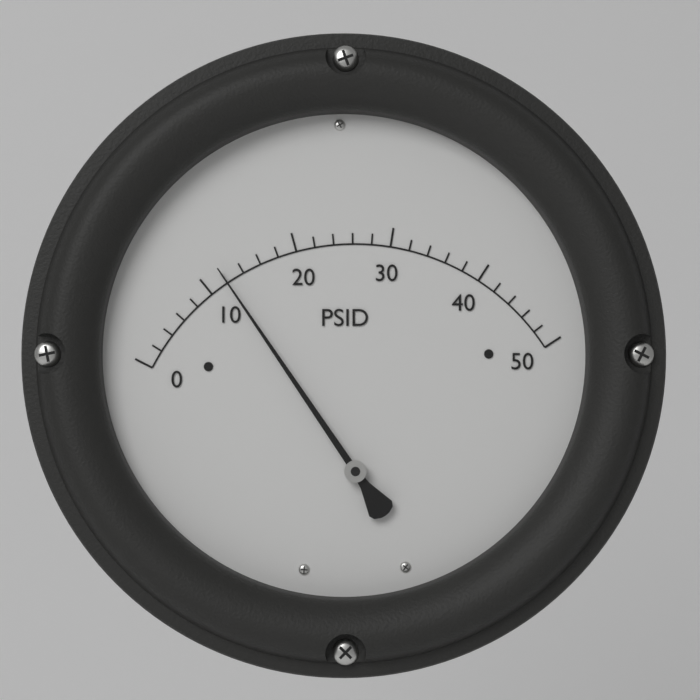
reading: 12 PSID
